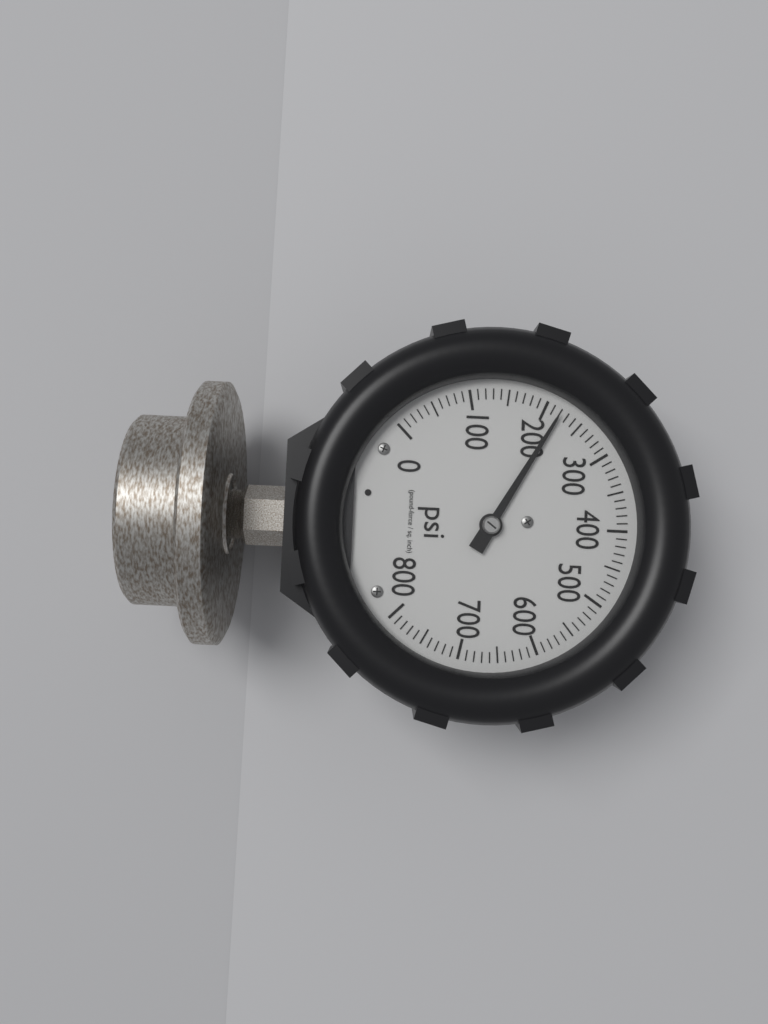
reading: 220 psi
